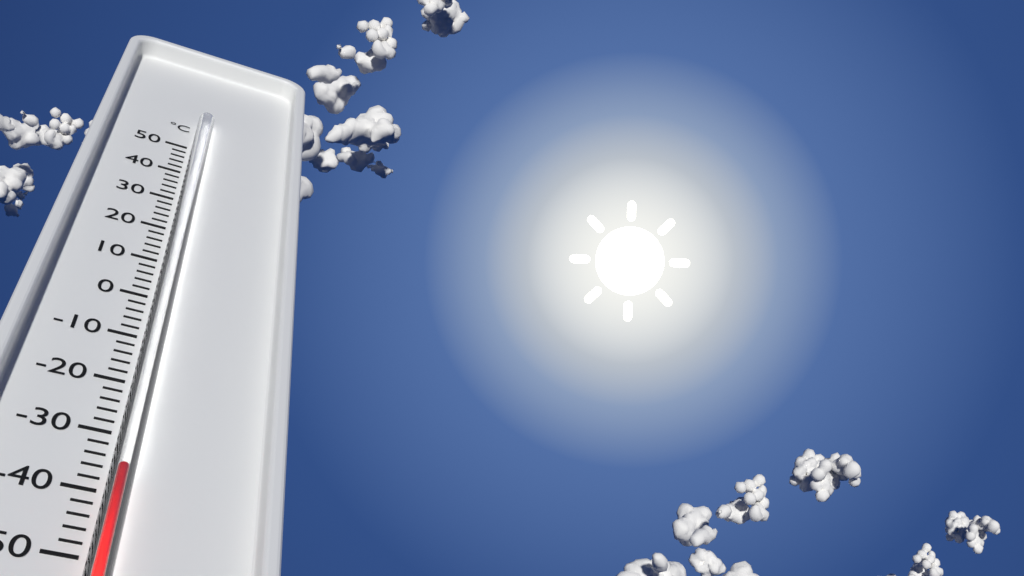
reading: -38 °C
